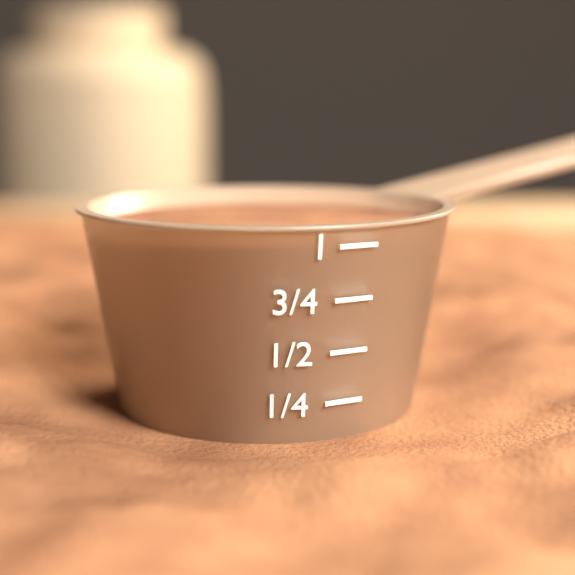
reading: 1.00 (no unit)
